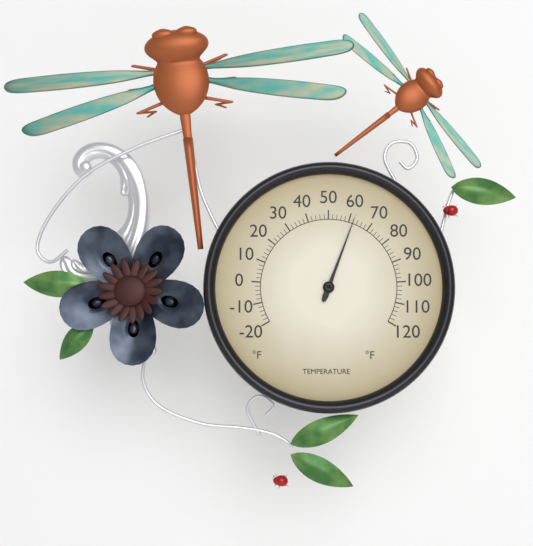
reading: 62 °F
